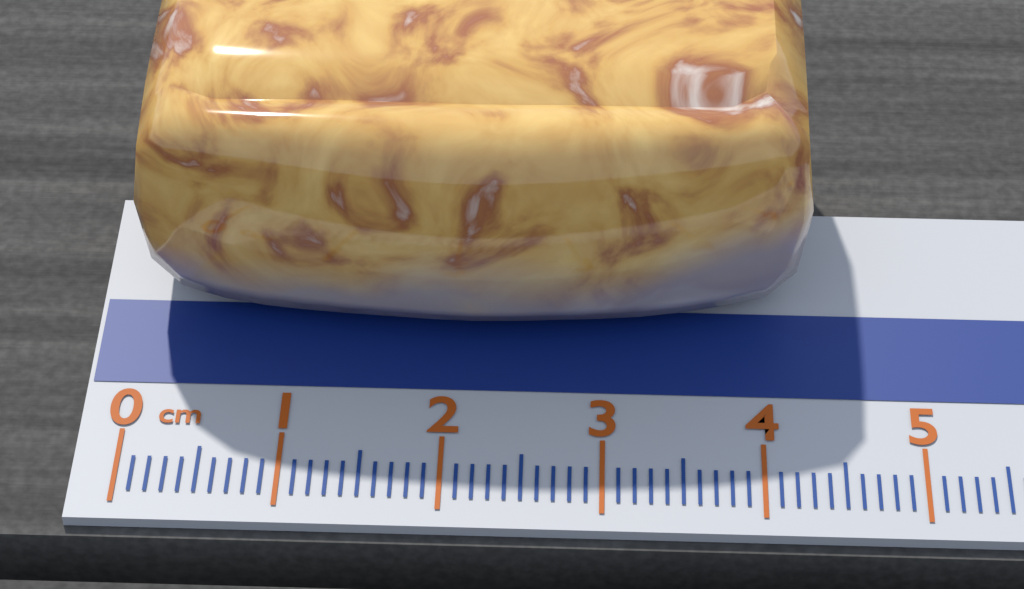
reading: 4.3 cm
